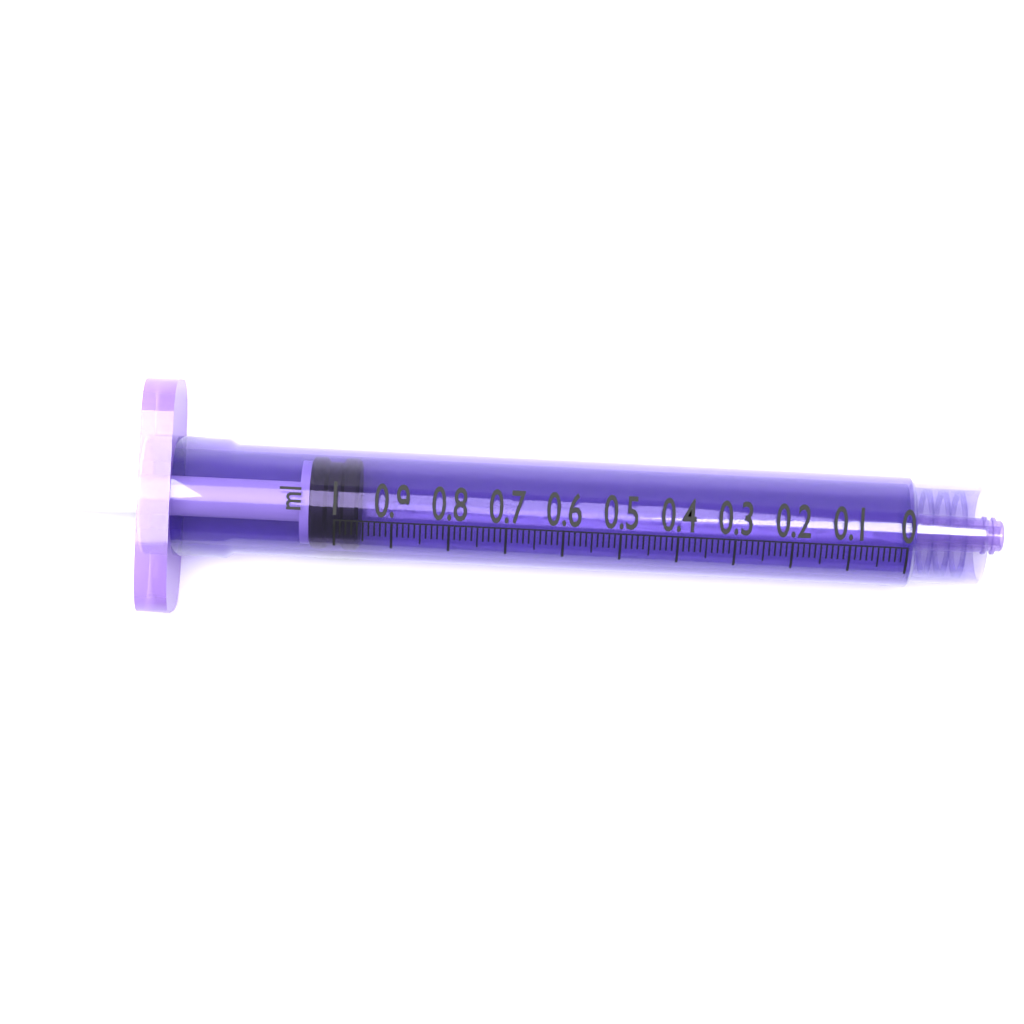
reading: 0.96 ml
